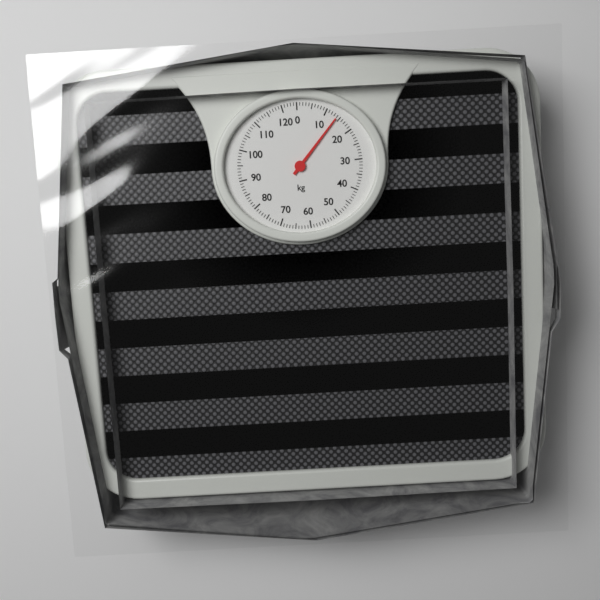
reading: 14 kg
